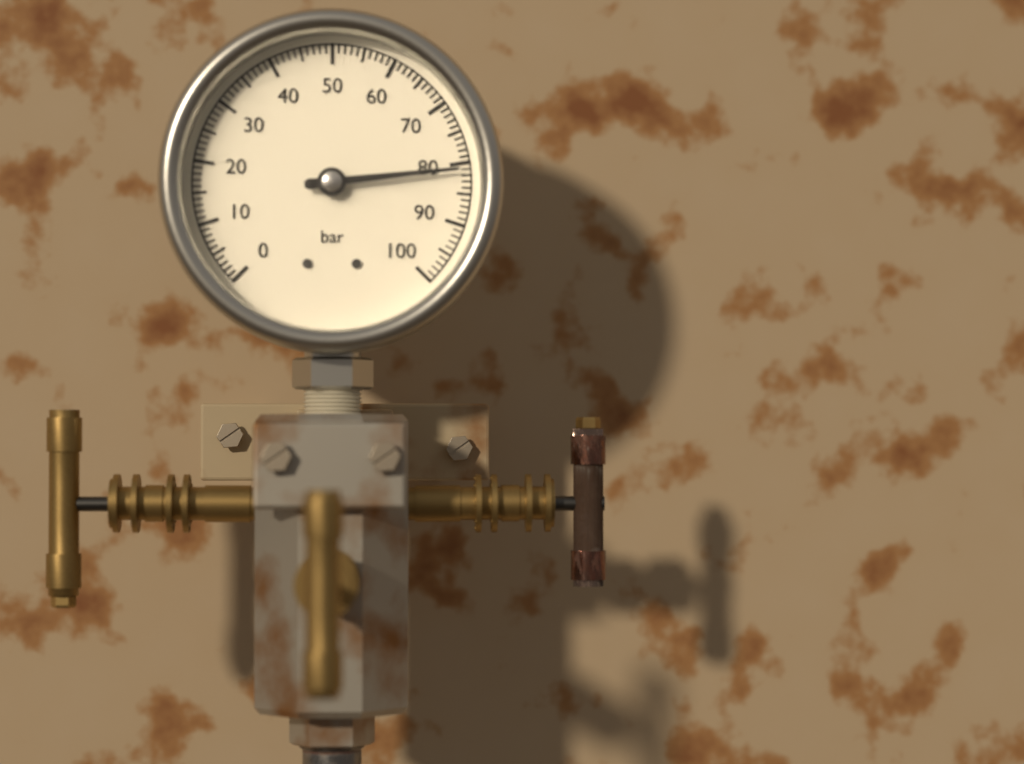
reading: 81 bar
